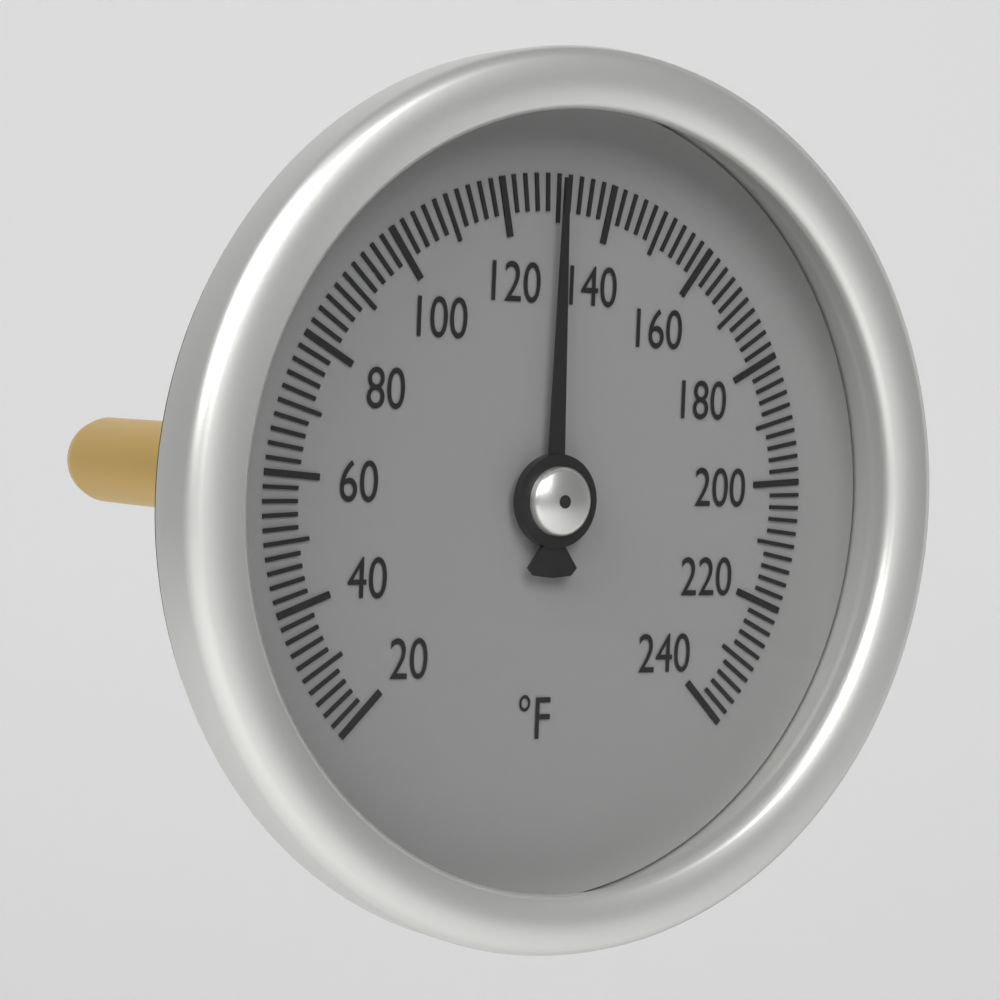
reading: 130 °F
